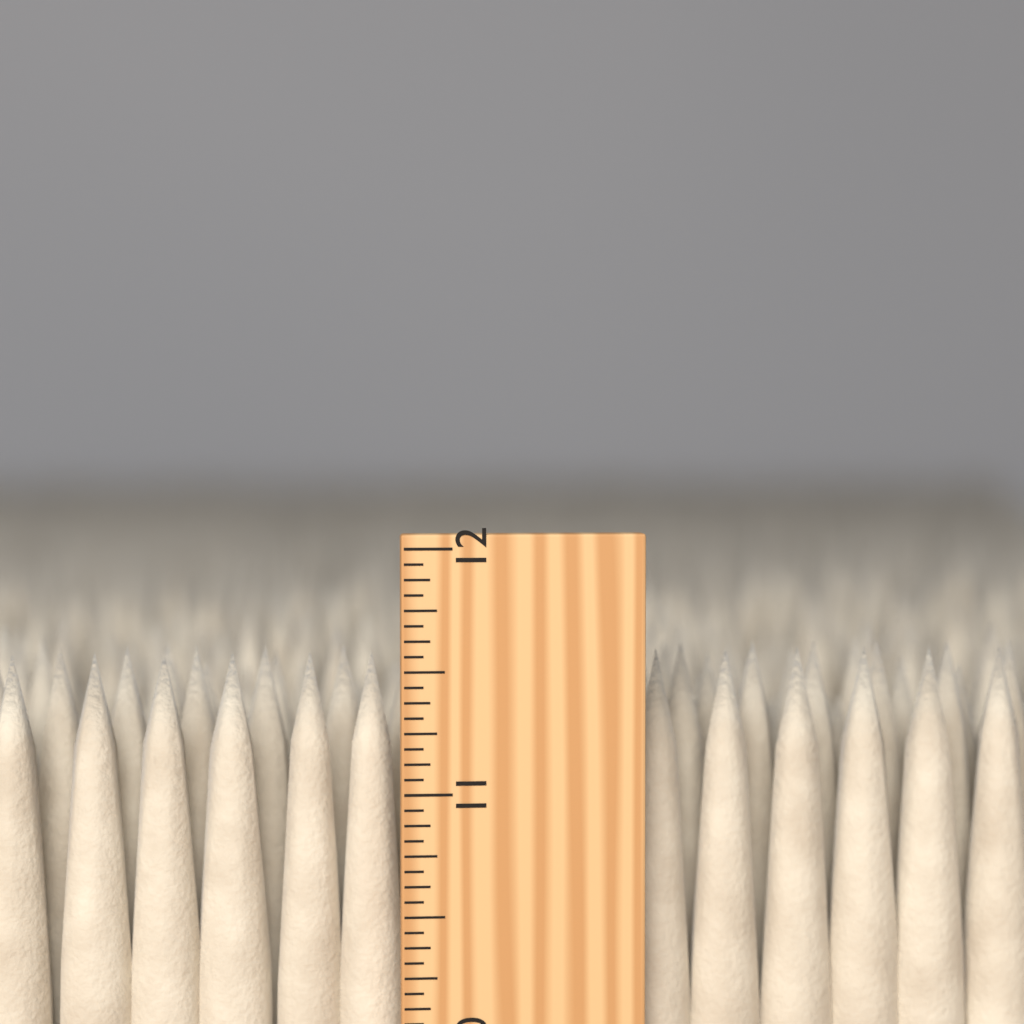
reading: 11.5625 inch
